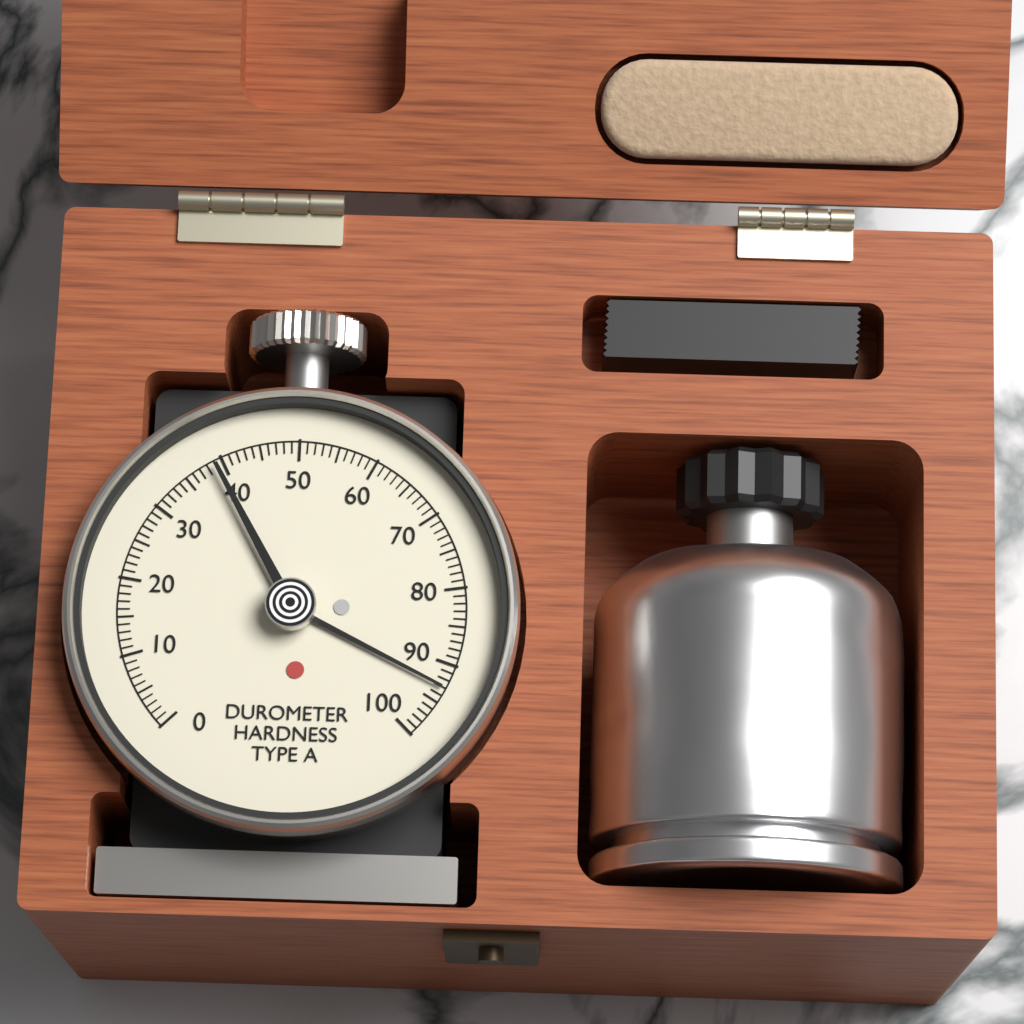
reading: 93 Shore A
